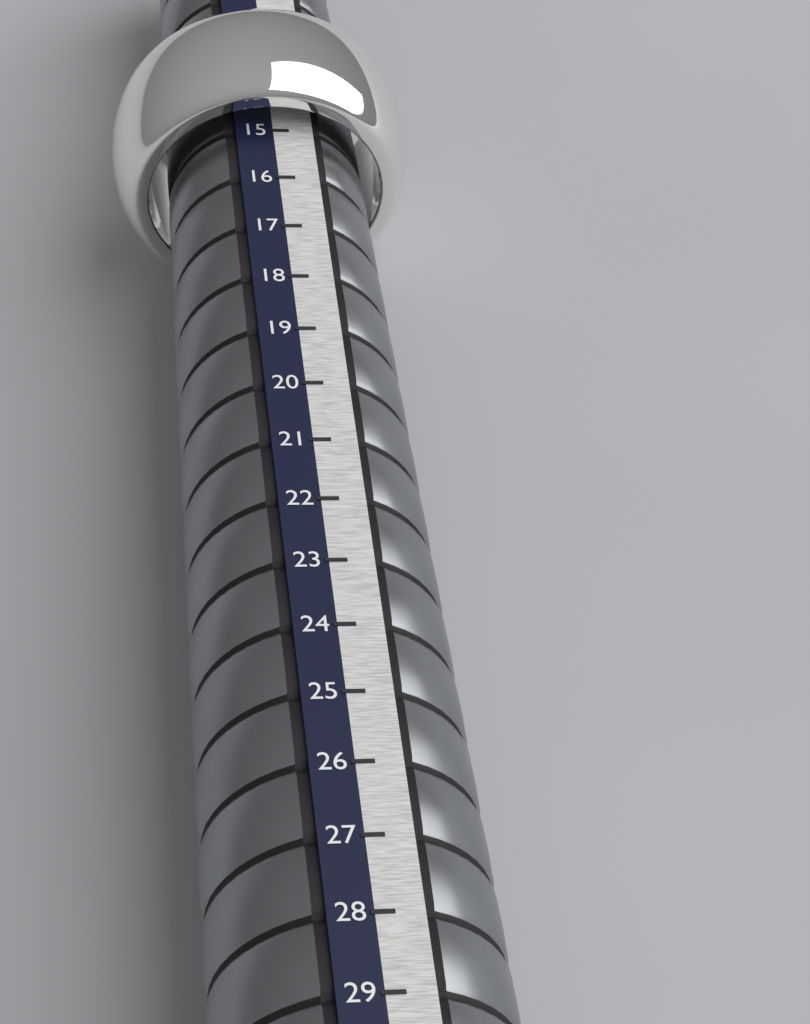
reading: 15 (no unit)
